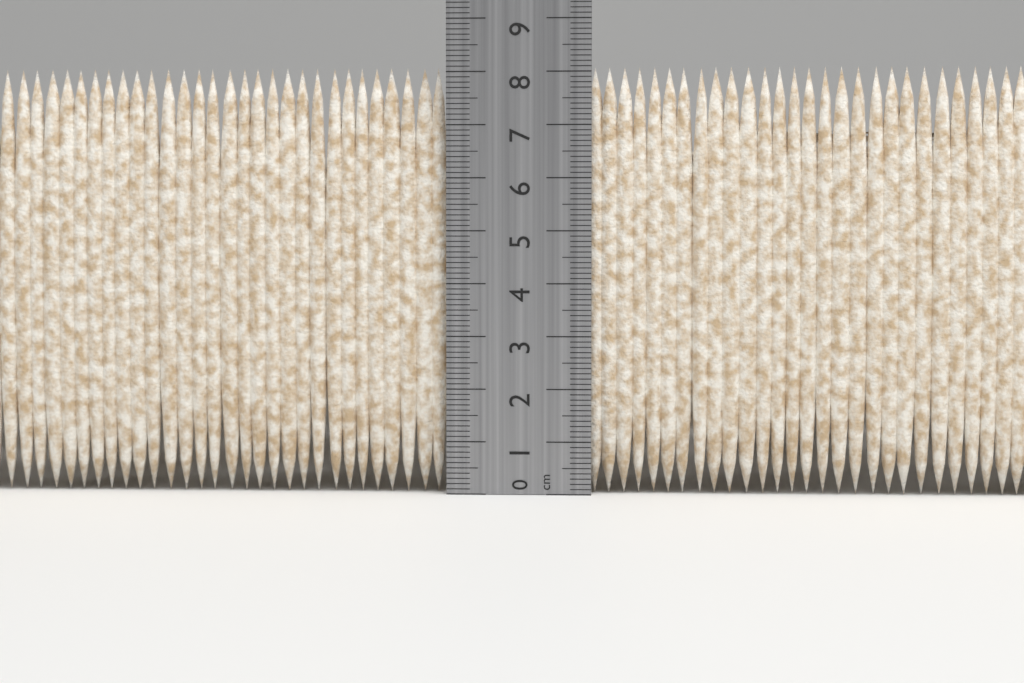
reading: 8.1 cm
